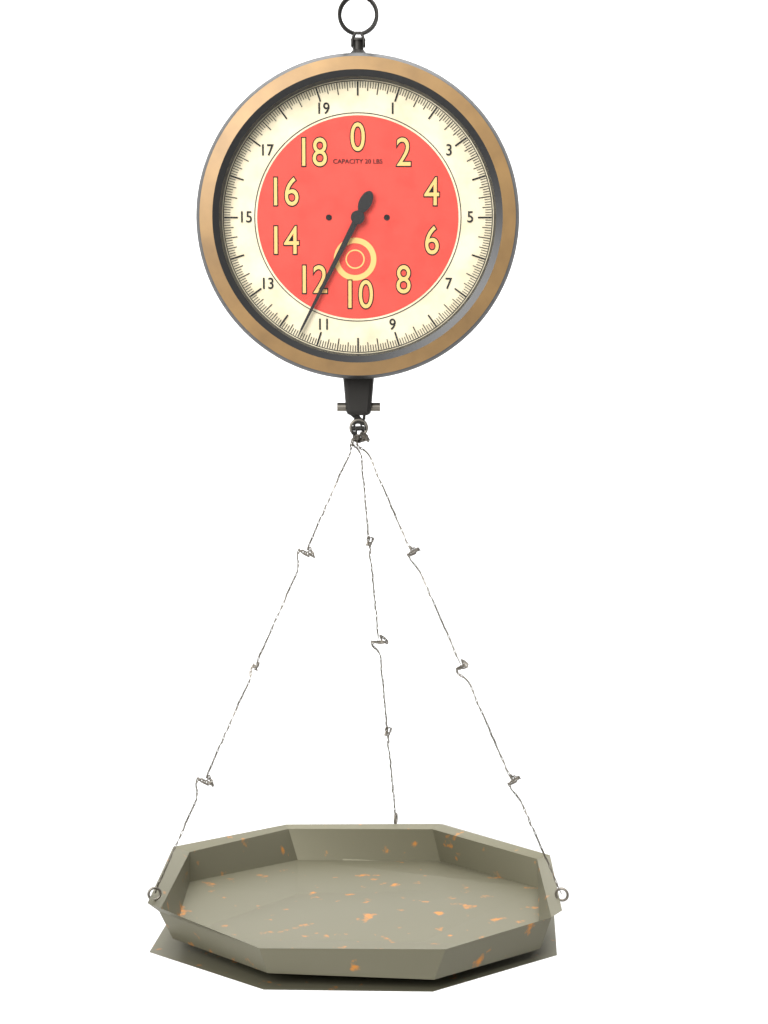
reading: 11.5000 lbs
